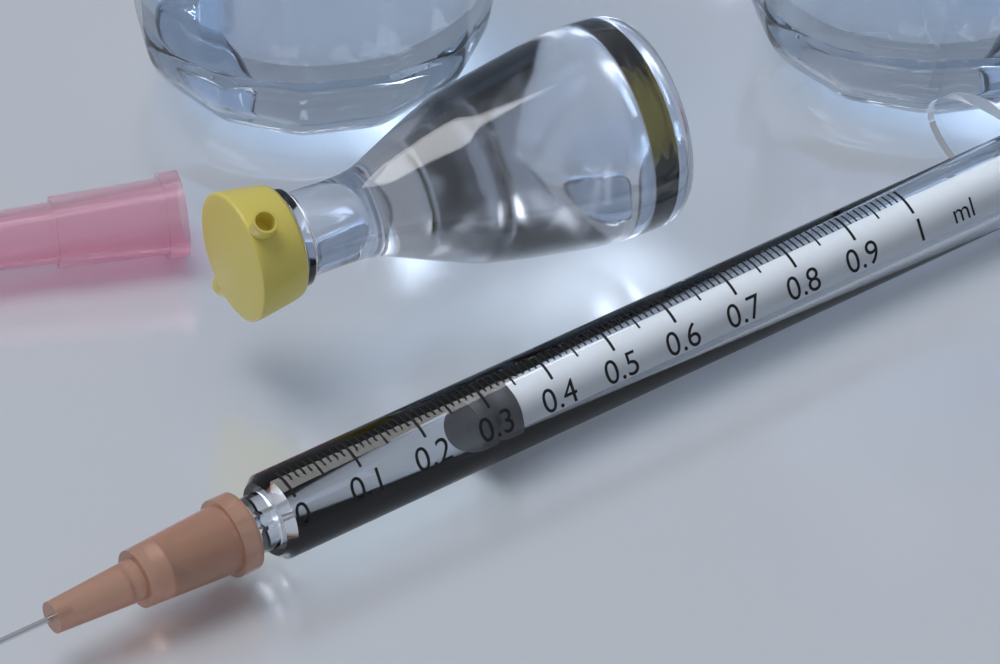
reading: 0.29 ml
